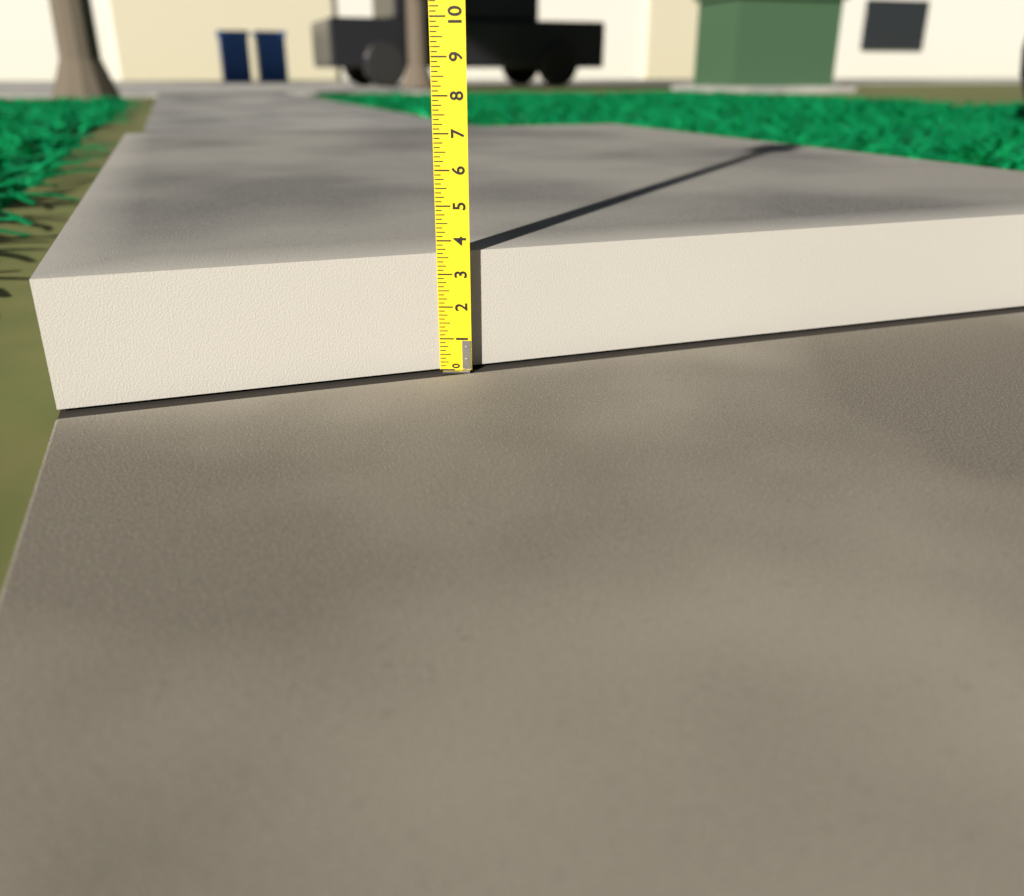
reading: 3.625 (no unit)
